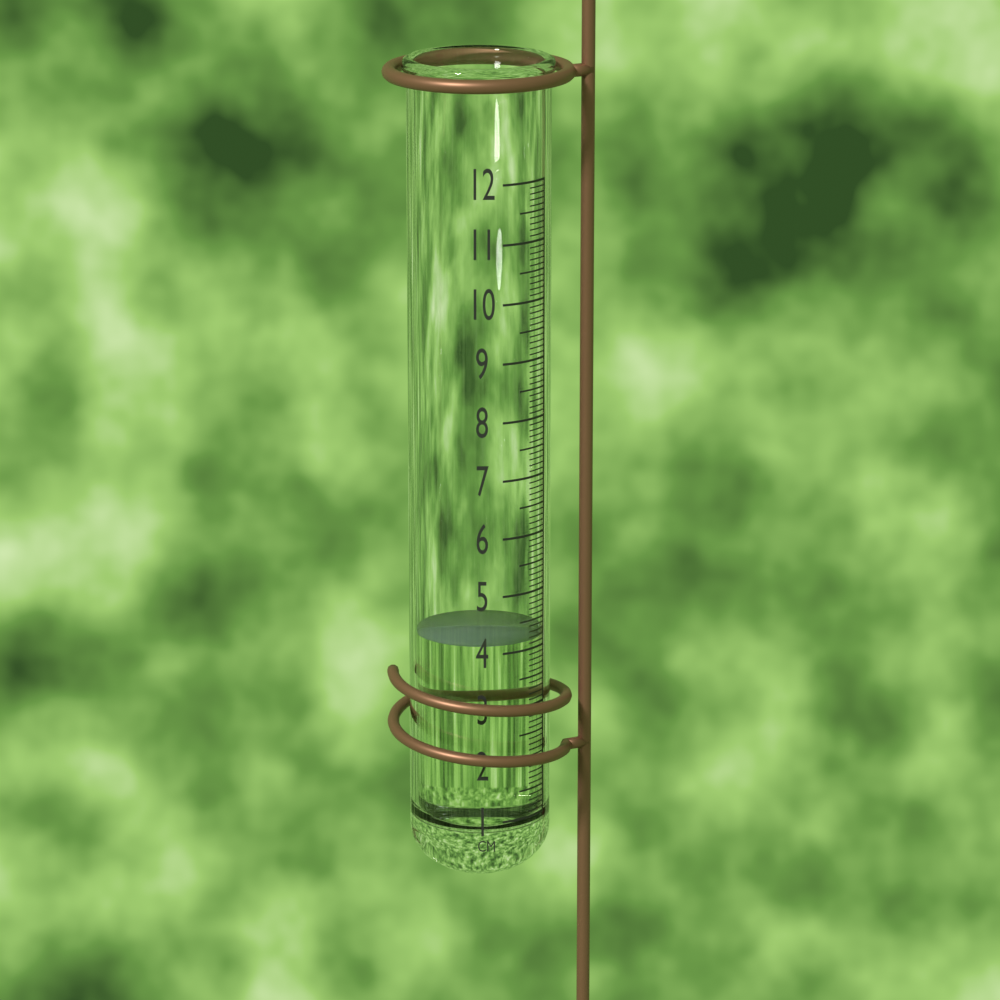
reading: 4.2 cm
